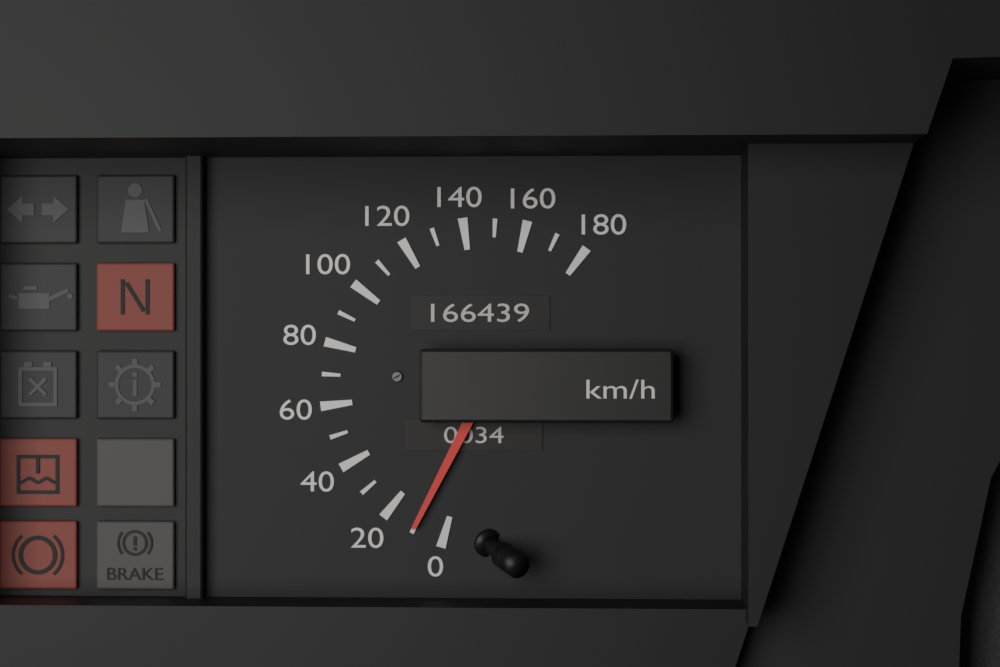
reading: 10 km/h
